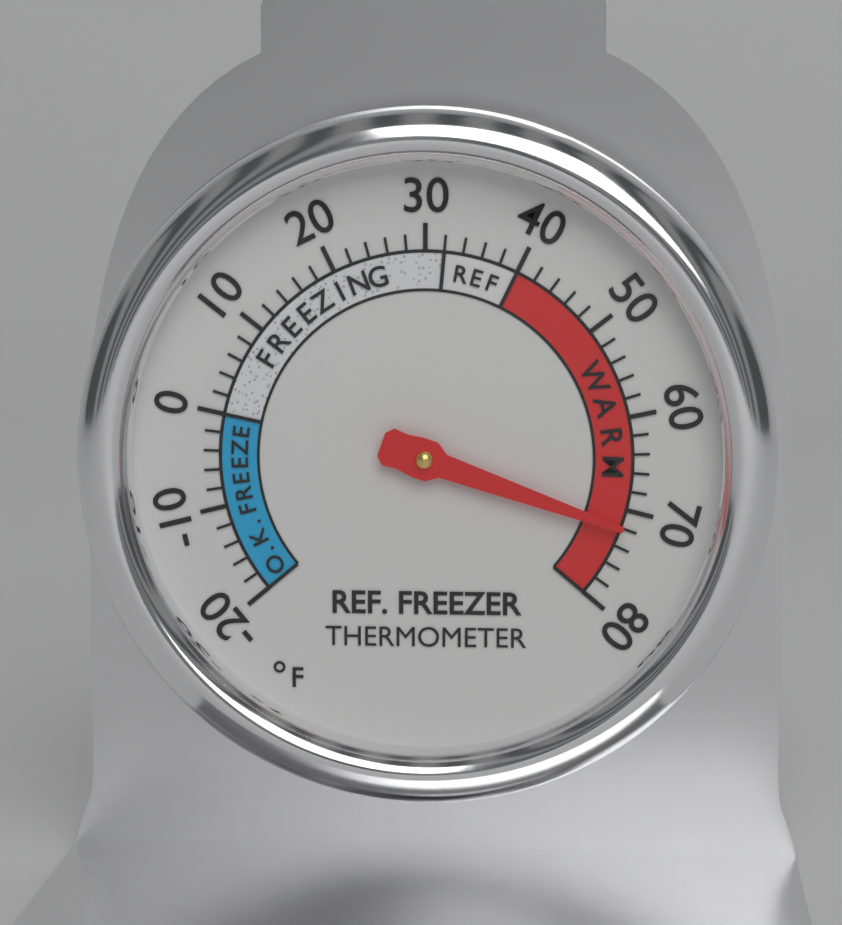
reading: 72 °F
